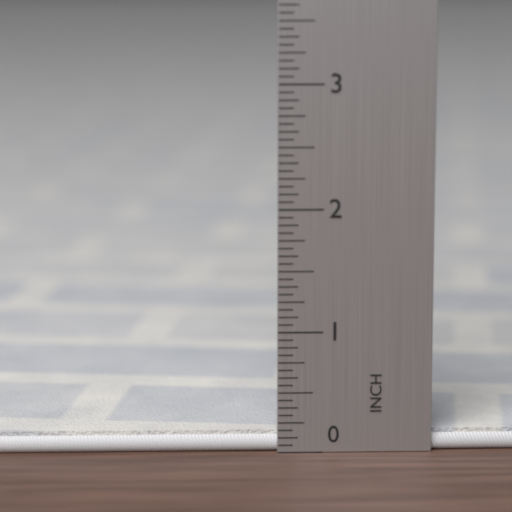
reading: 0.1875 in
